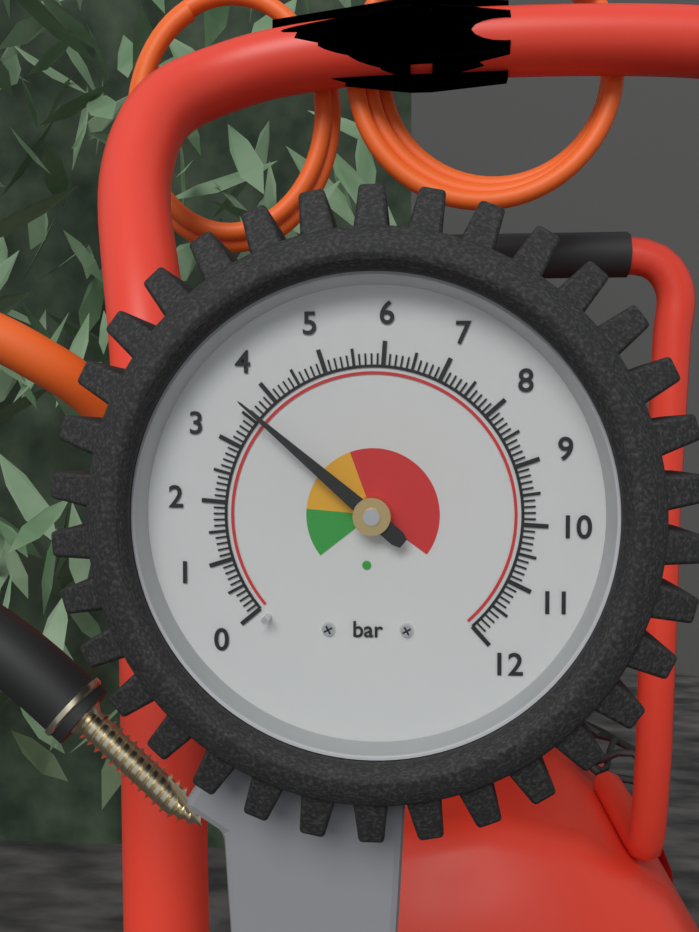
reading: 3.6 bar
